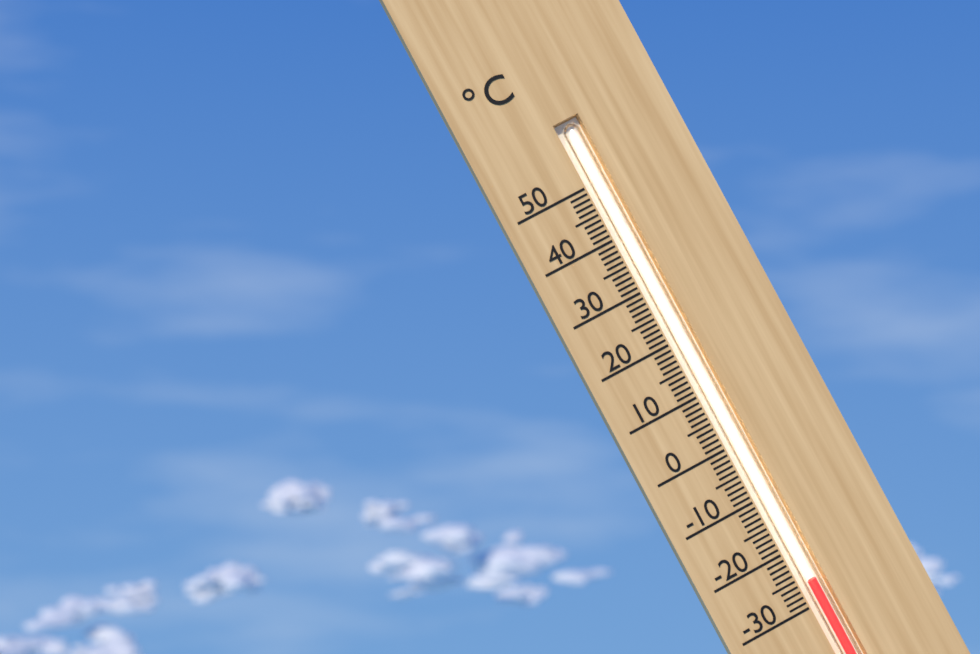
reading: -26 °C
